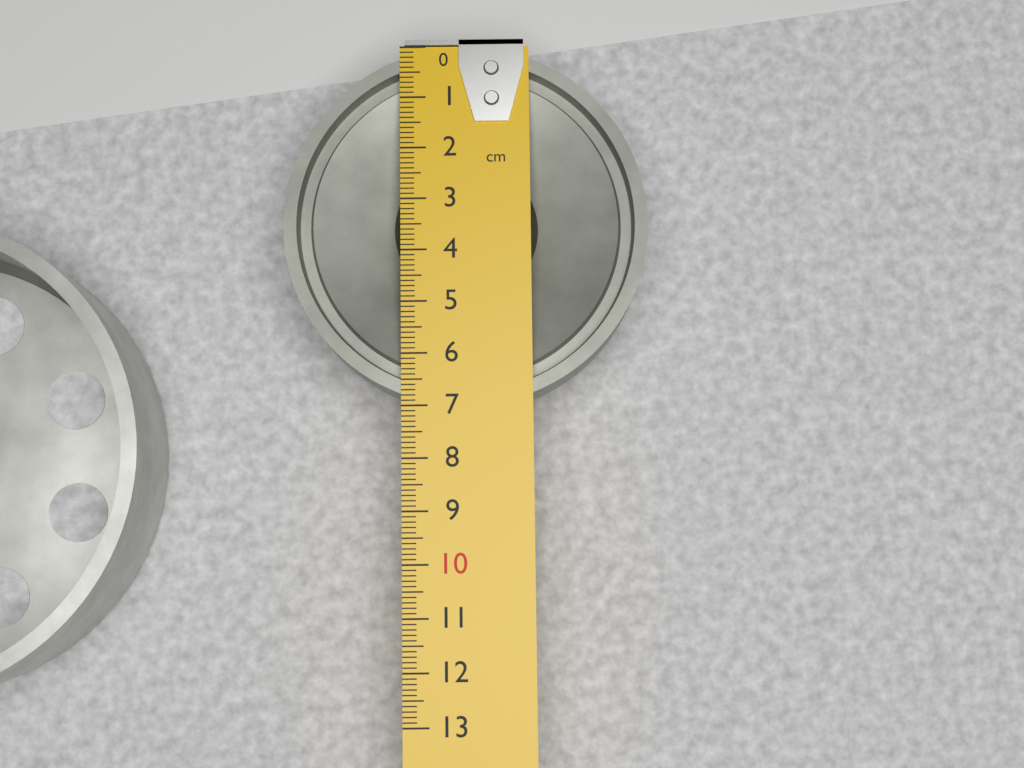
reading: 7.0 cm
